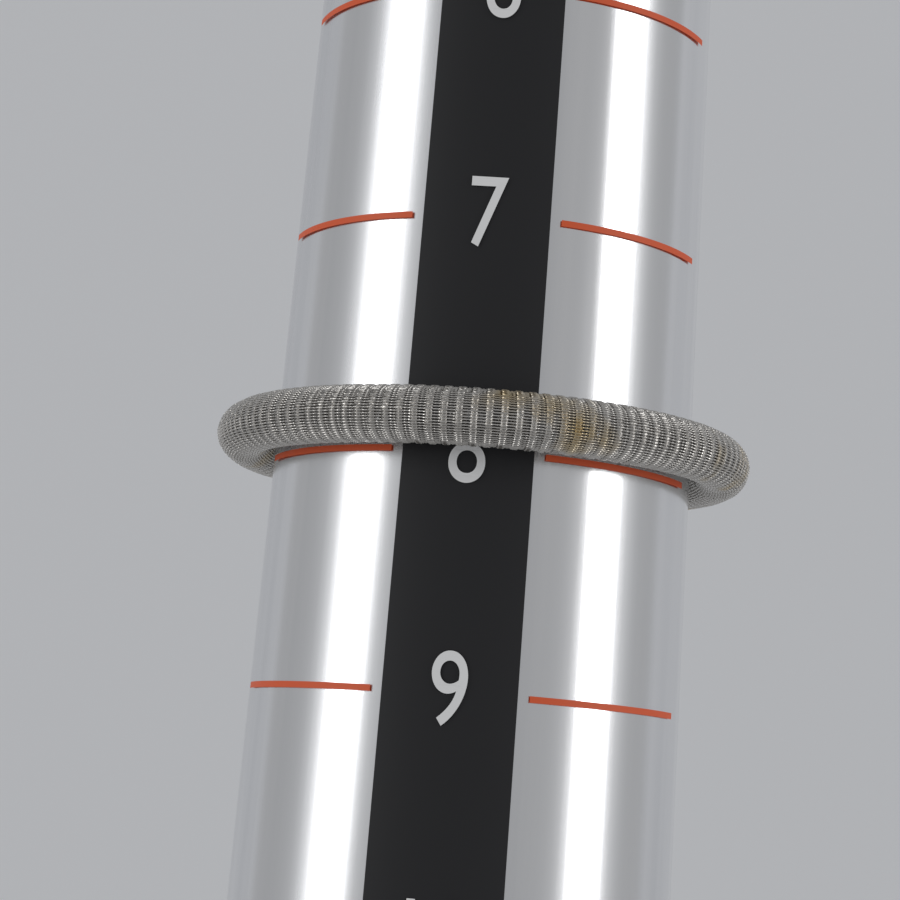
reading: 8 (no unit)
